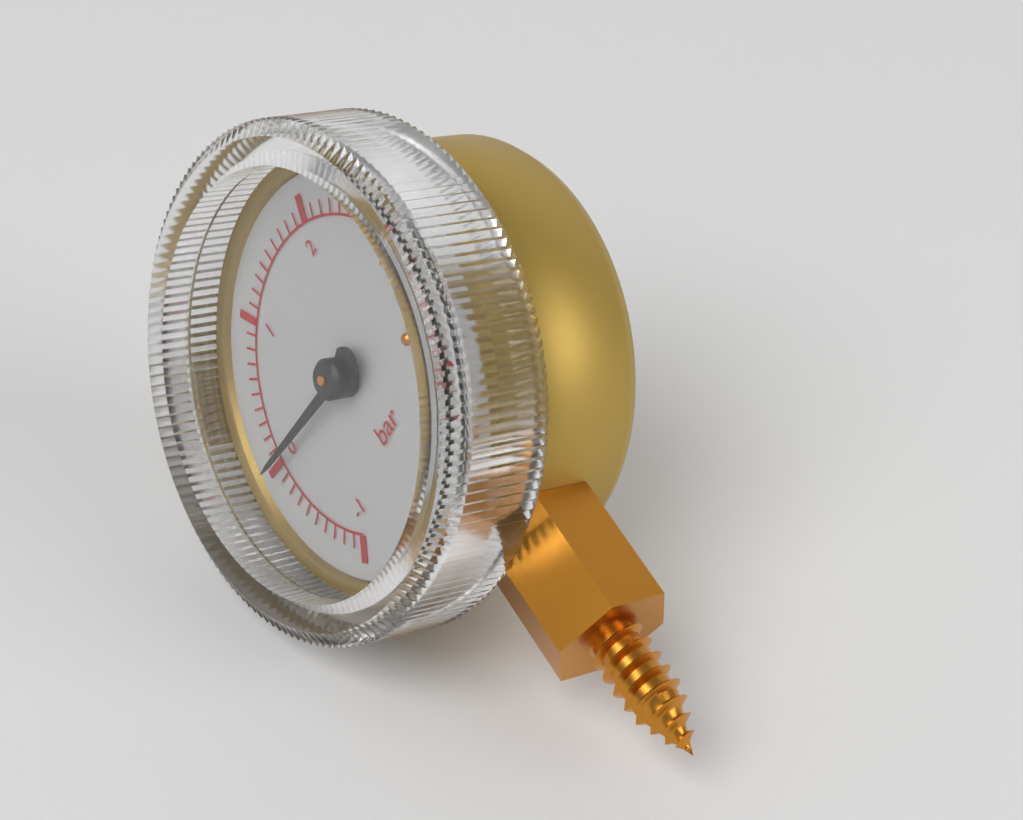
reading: 0.0 bar
